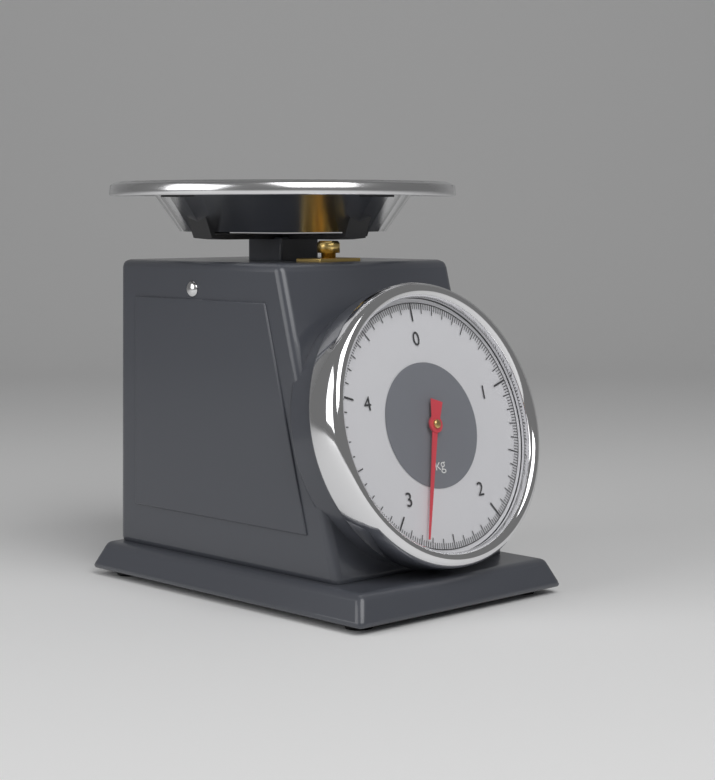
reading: 2.76 kg
